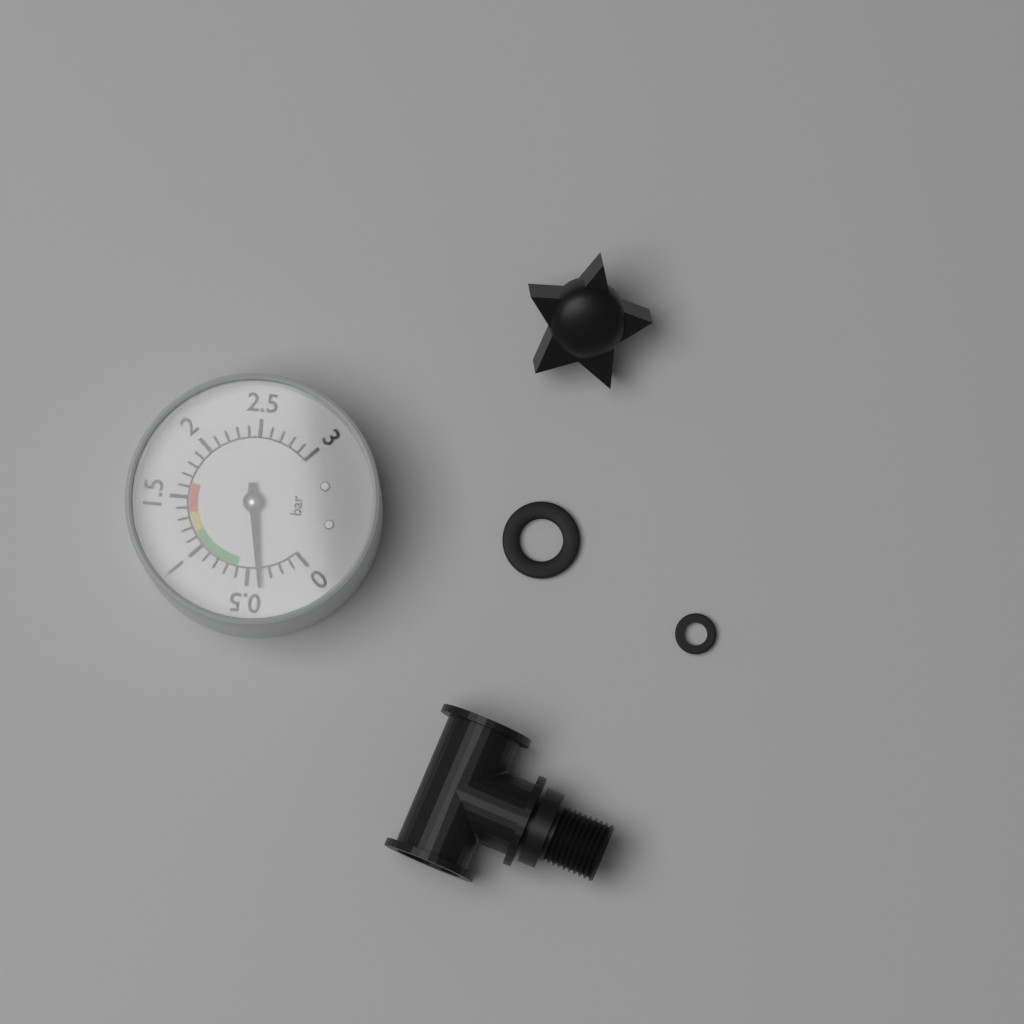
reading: 0.4 bar
